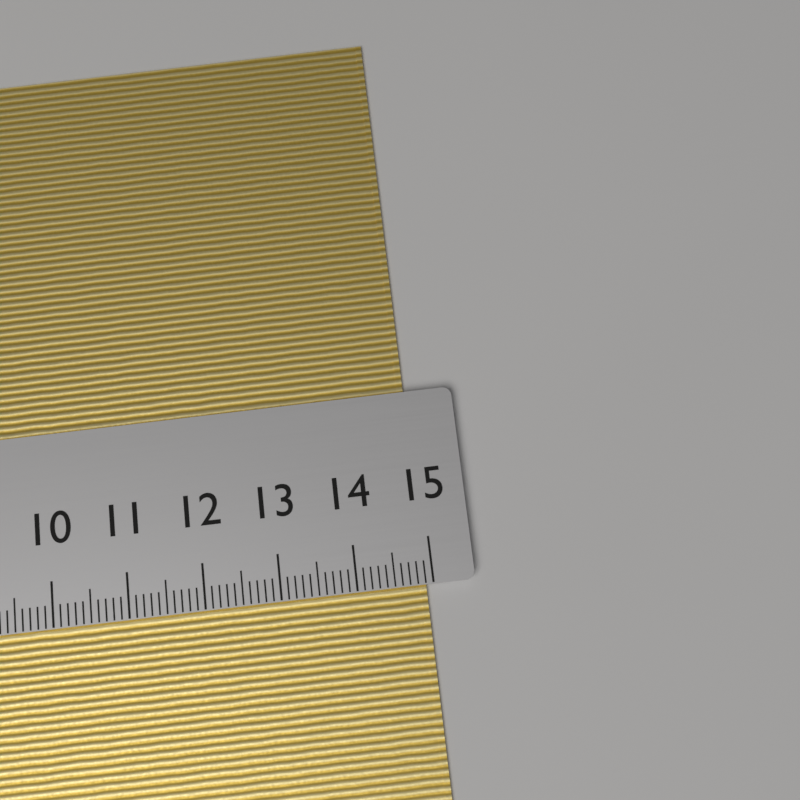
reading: 14.9 cm
